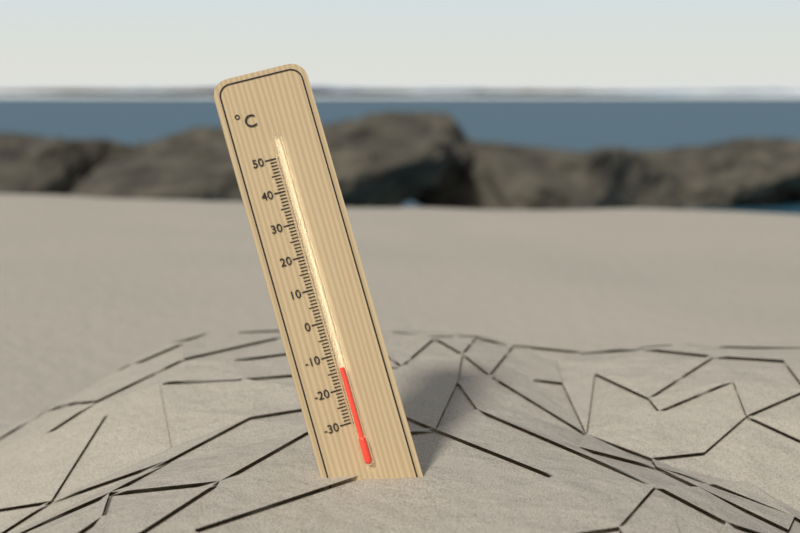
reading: -14 °C
